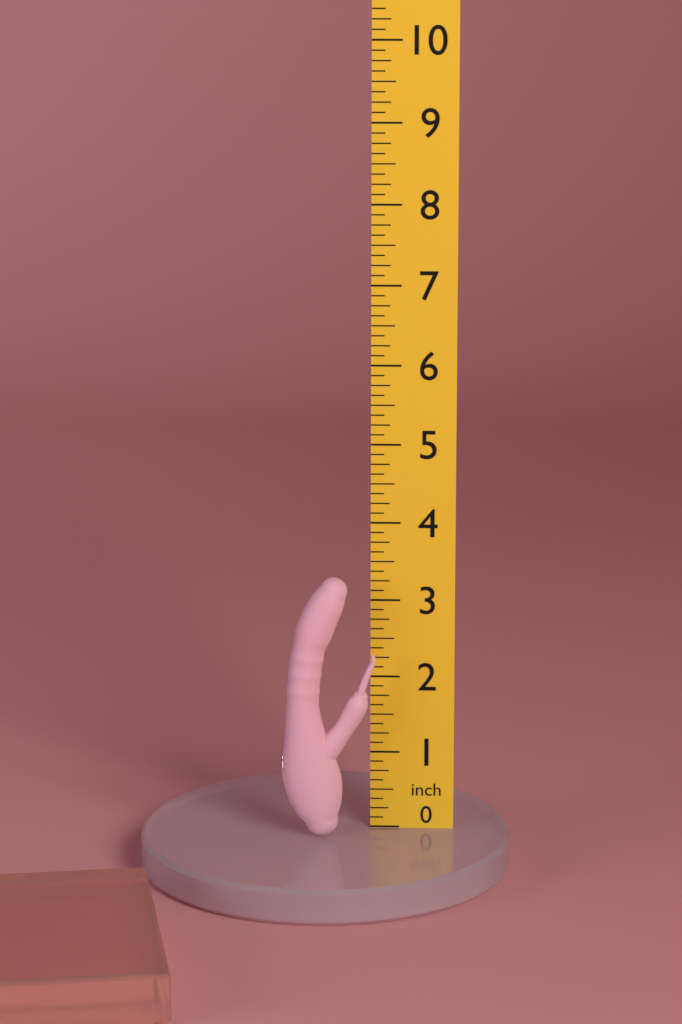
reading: 3.375 inch
